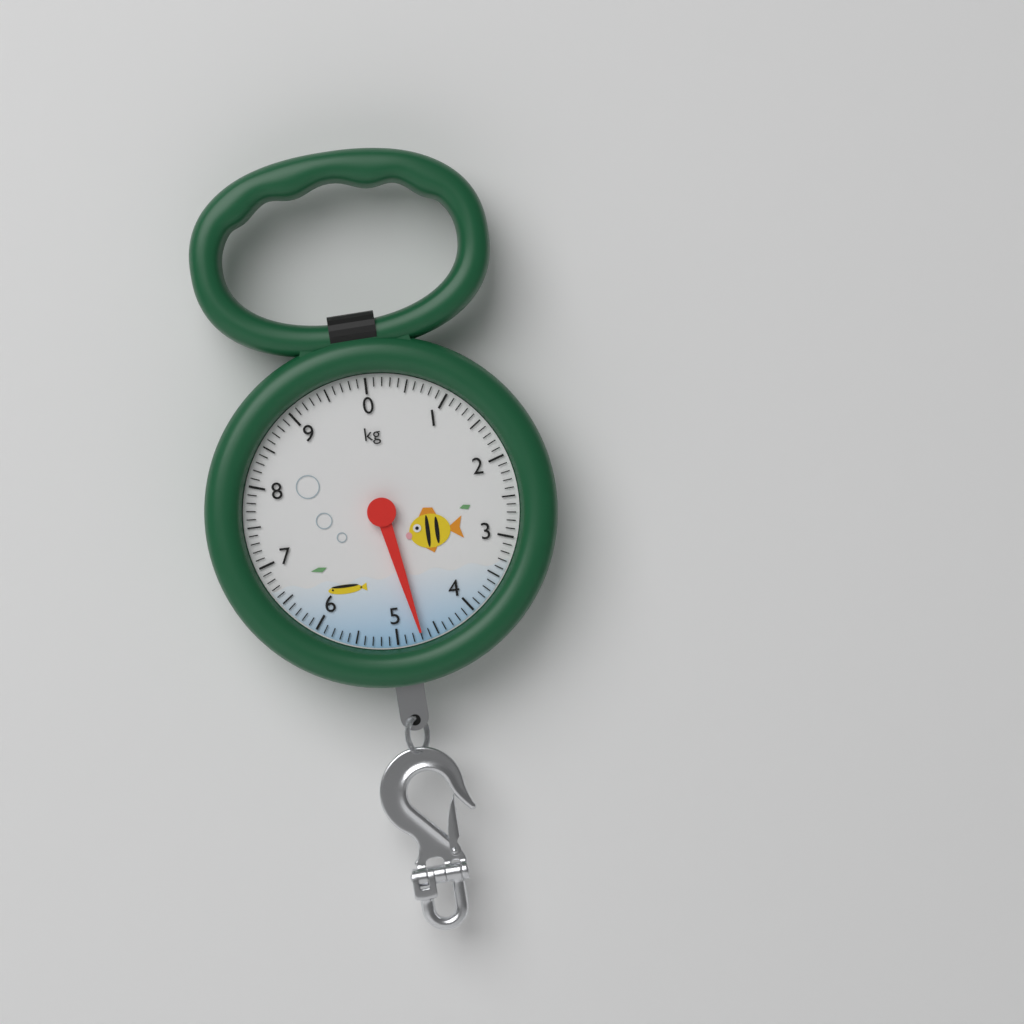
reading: 4.7 kg
